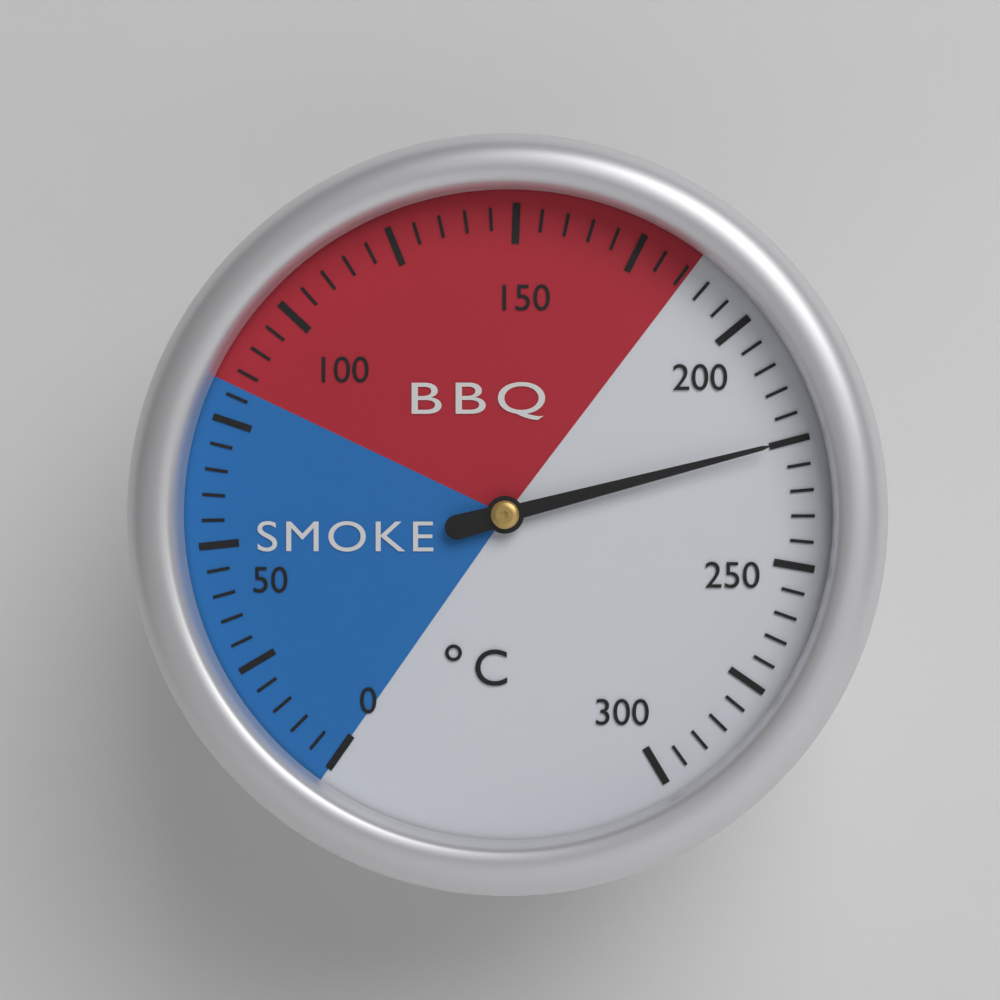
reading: 225 °C
